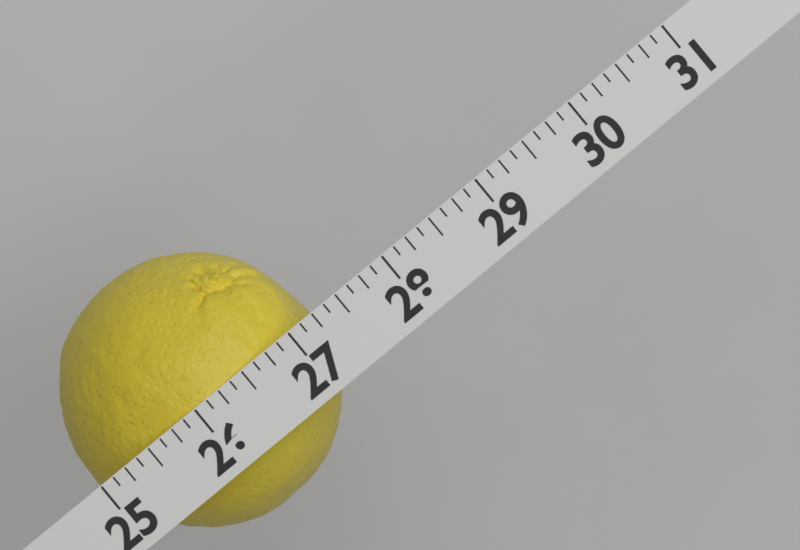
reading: 27.250 (no unit)
